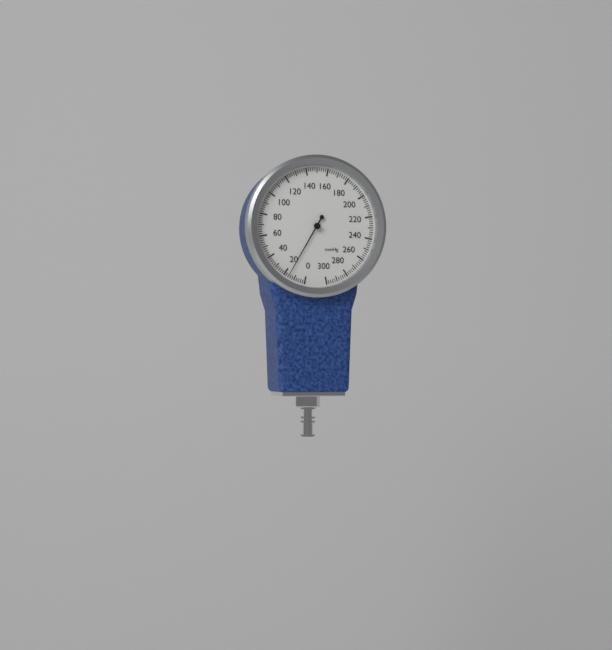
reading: 16 mmHg
